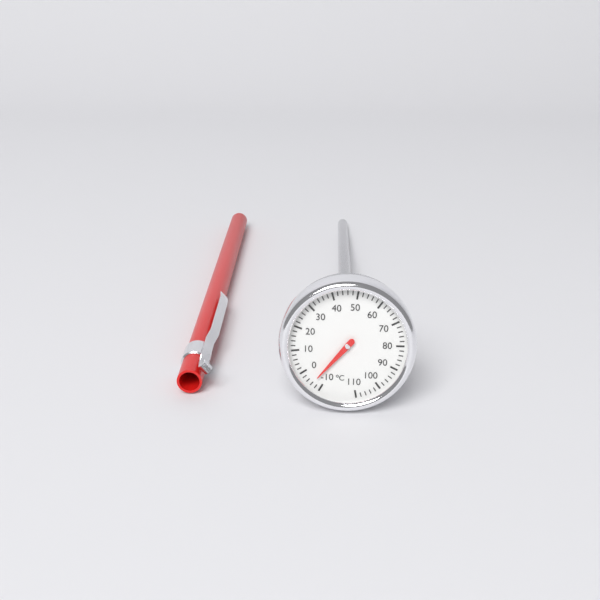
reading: -6 °C
